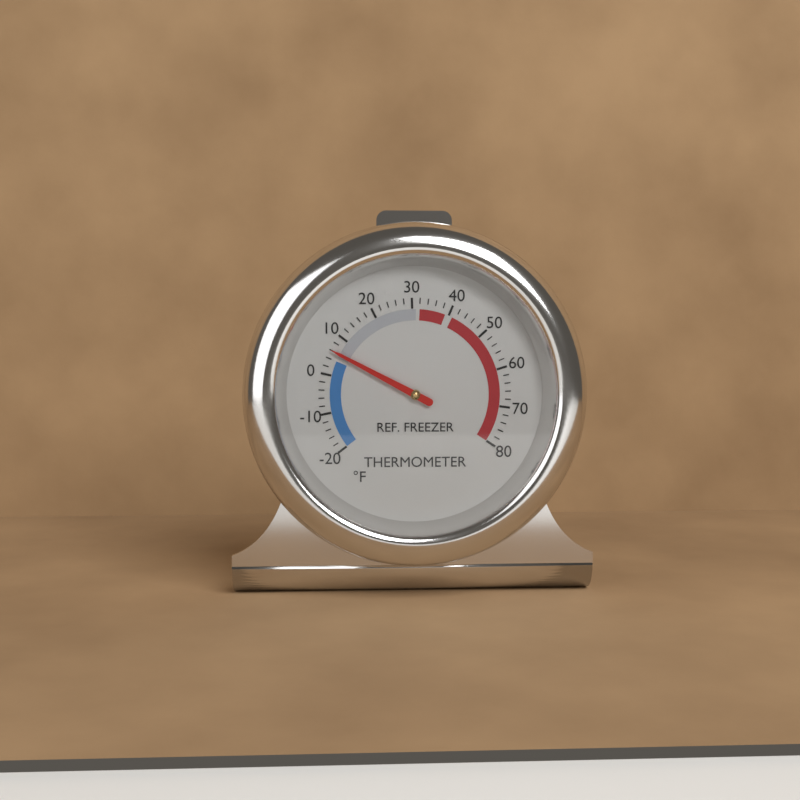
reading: 6 °F
